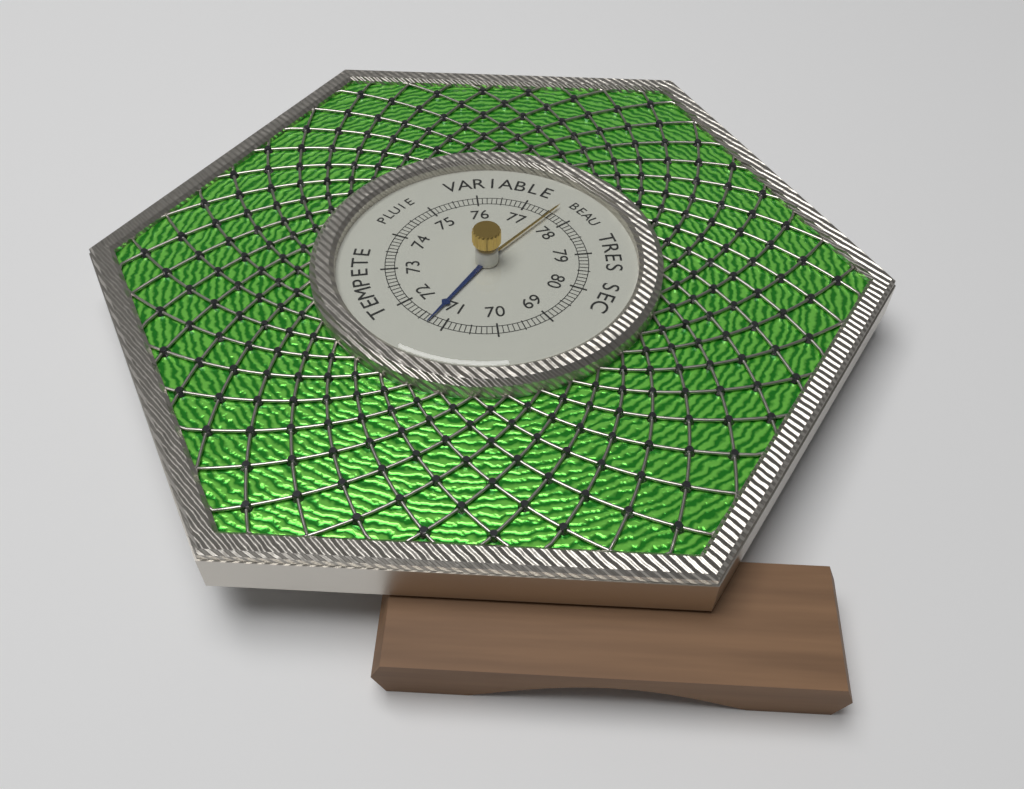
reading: 71.3 (no unit)
